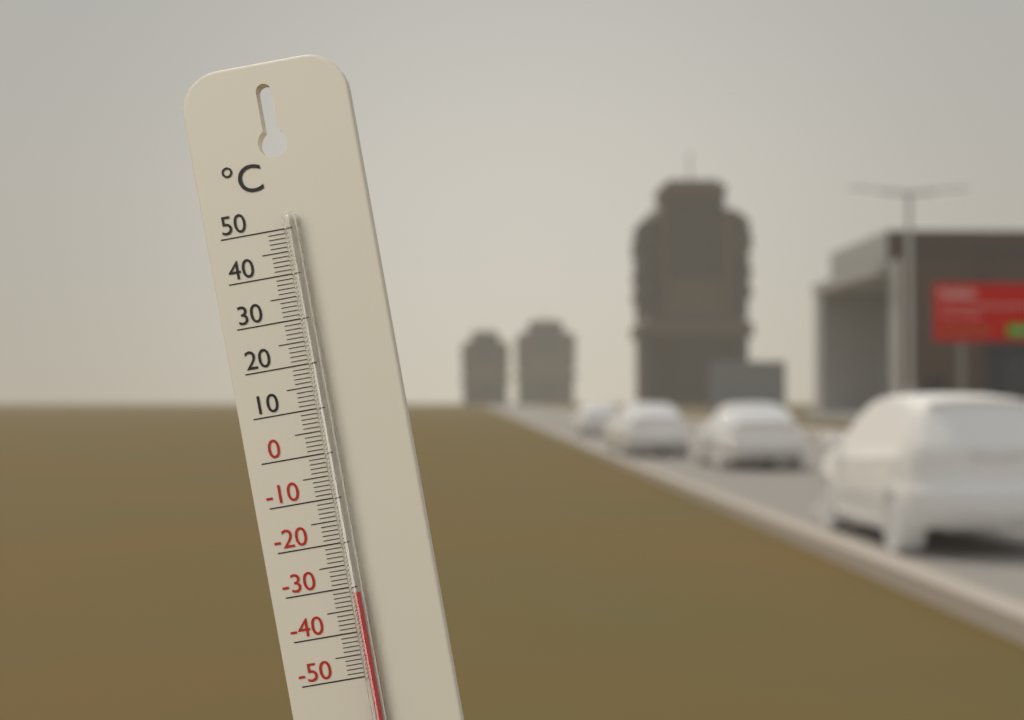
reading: -31 °C
